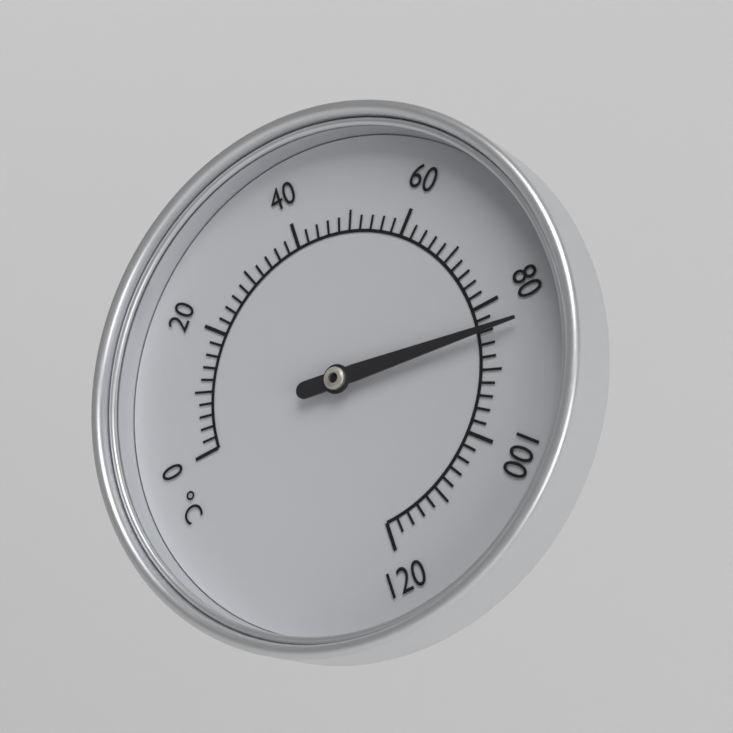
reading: 84 °C
